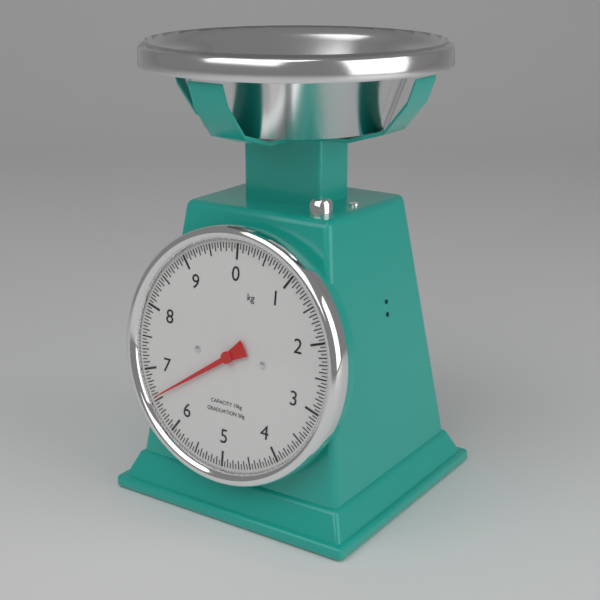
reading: 6.55 kg
